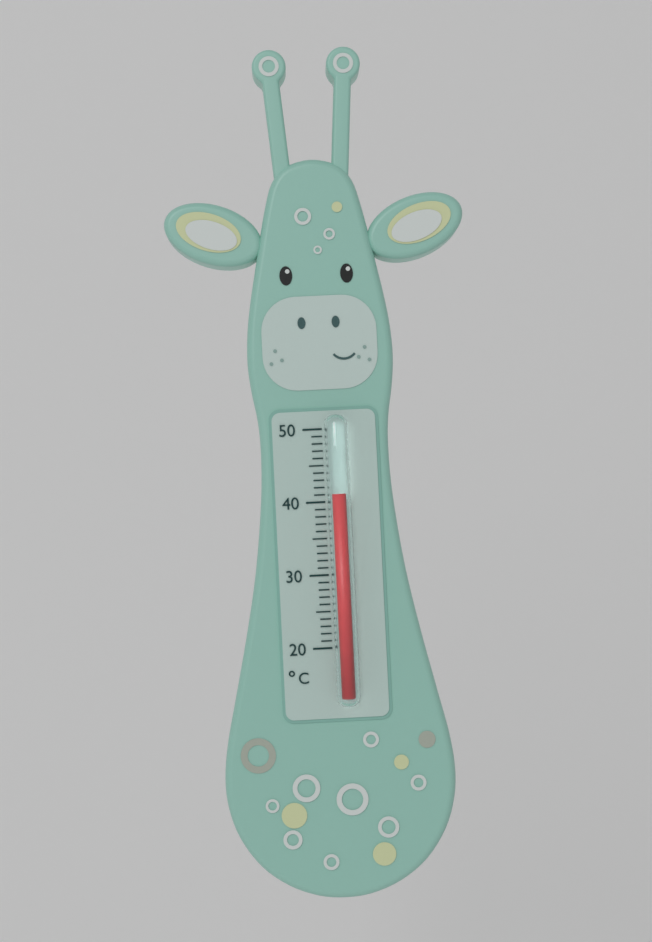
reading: 41 °C
